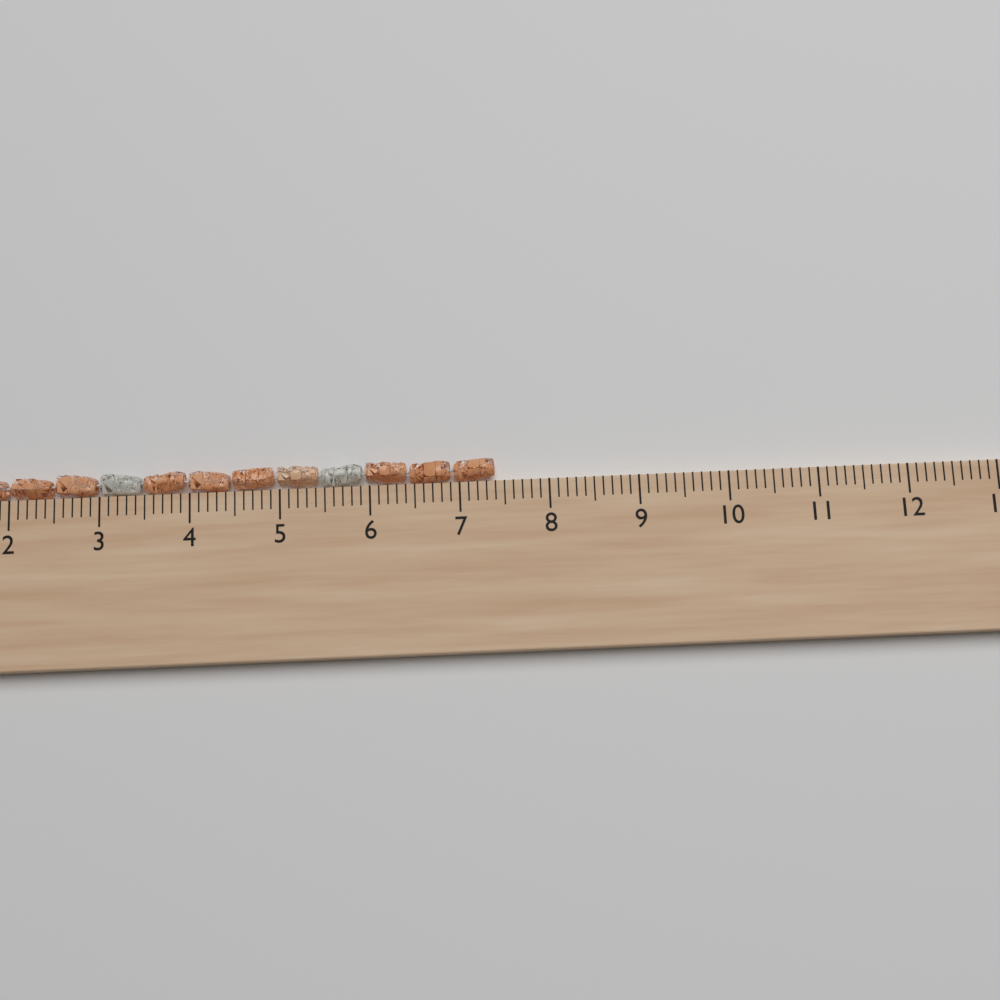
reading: 7.4 cm
